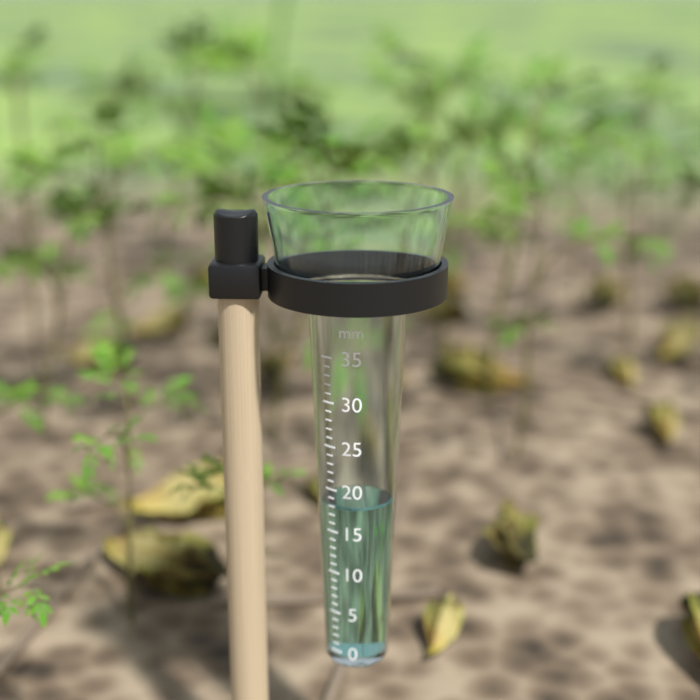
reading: 18 mm
